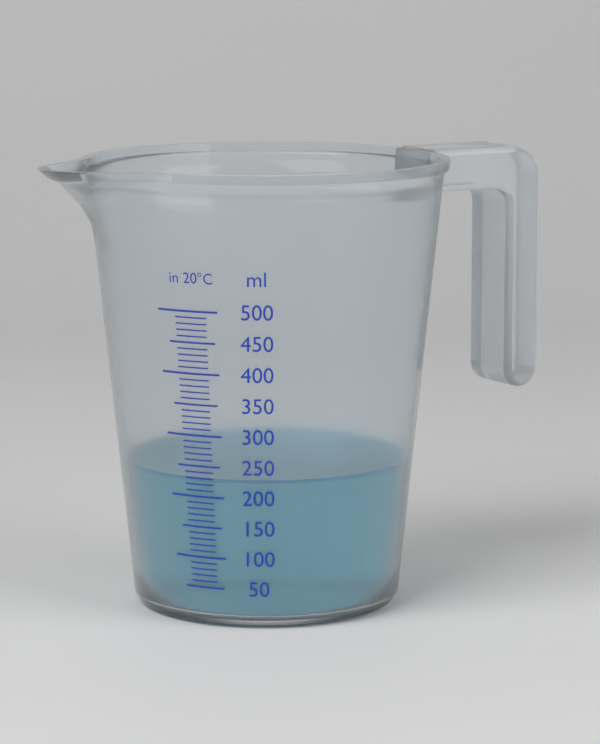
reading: 230 ml
